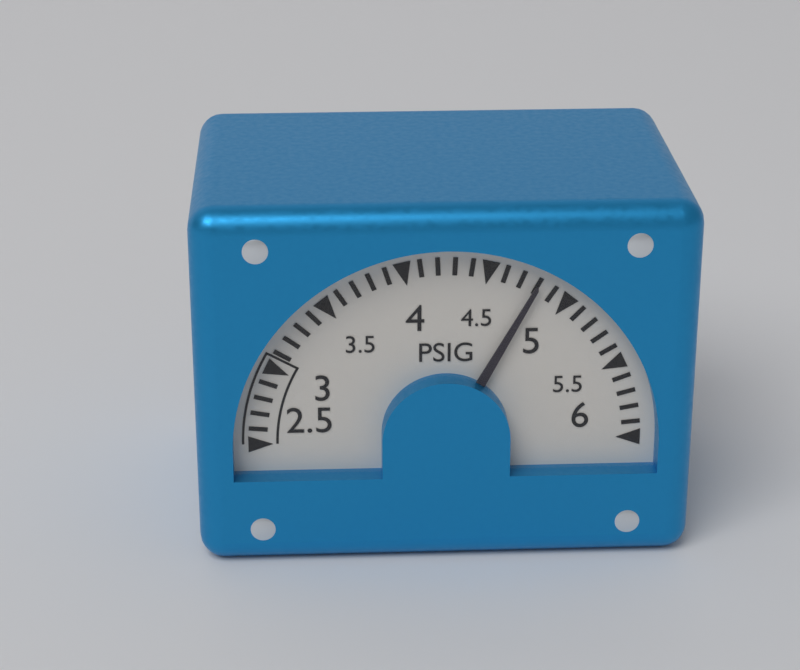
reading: 4.8 PSIG
